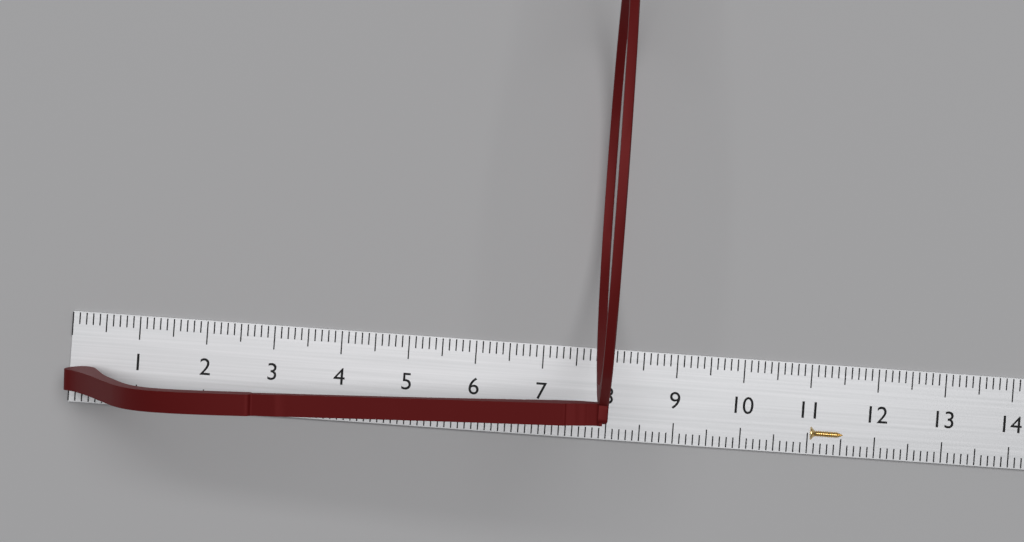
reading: 7.9 cm
